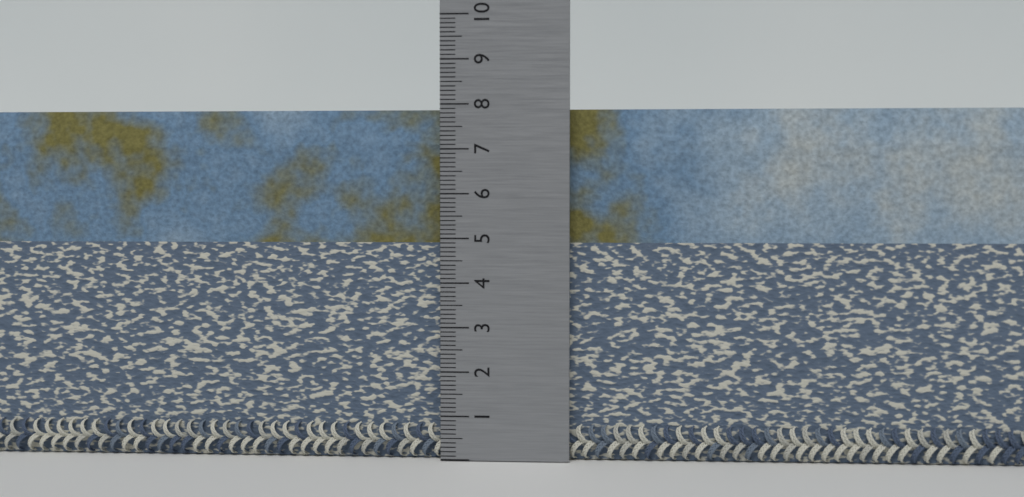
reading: 7.9 (no unit)
